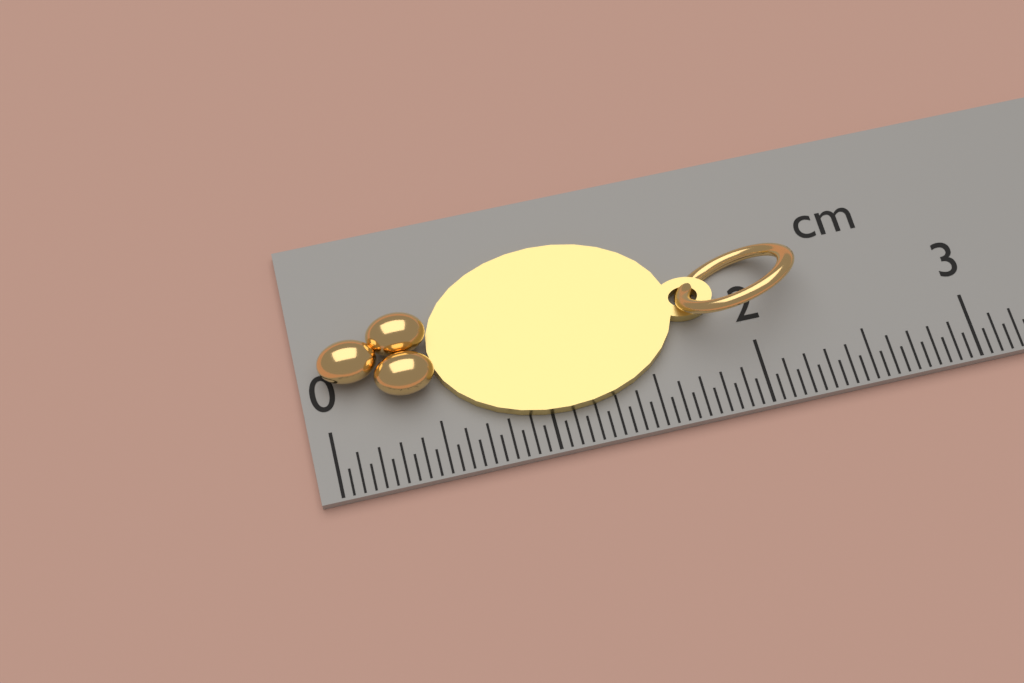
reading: 2.25 cm
